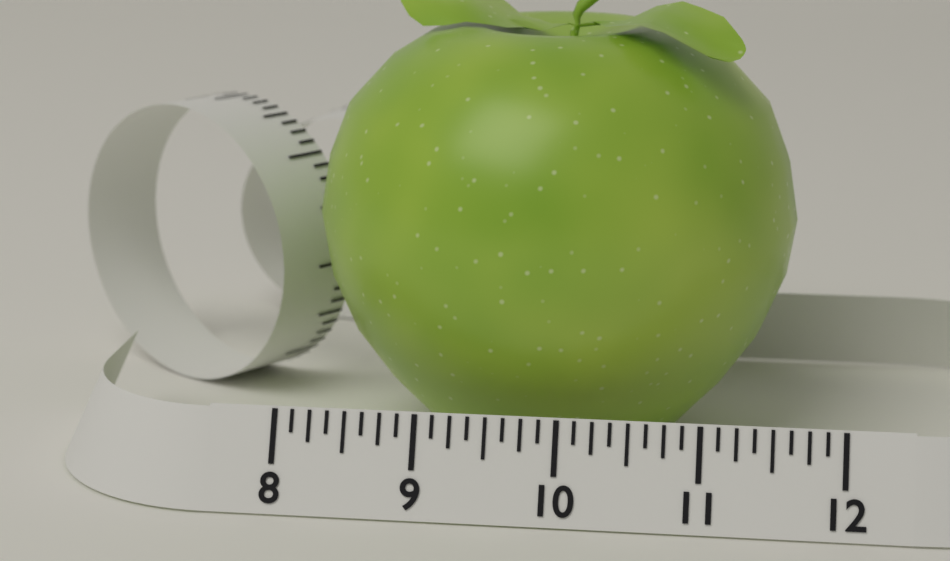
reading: 11.625 (no unit)
